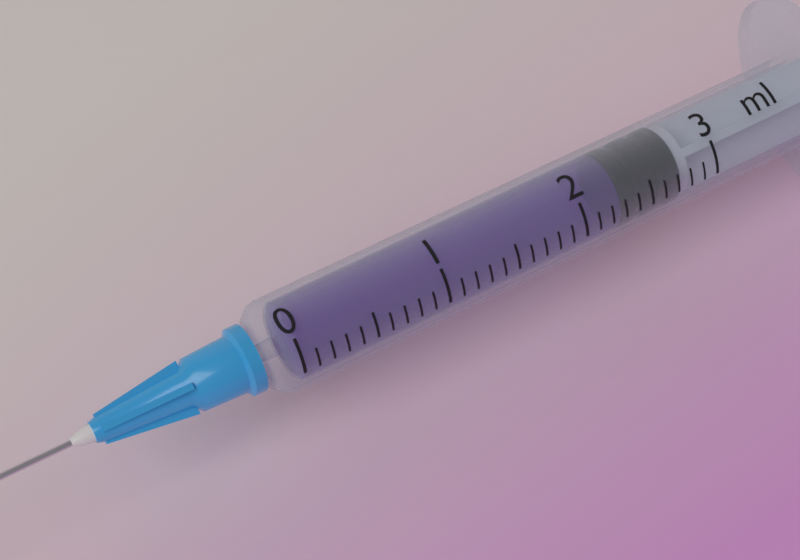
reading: 2.3 ml
